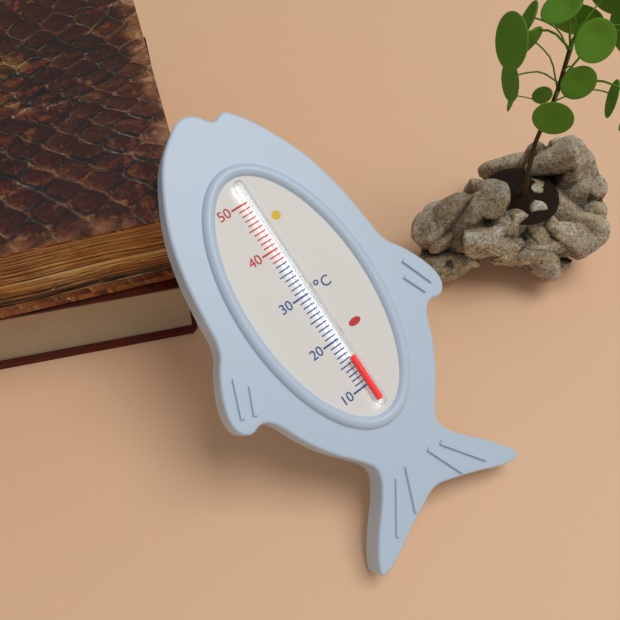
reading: 16 °C
